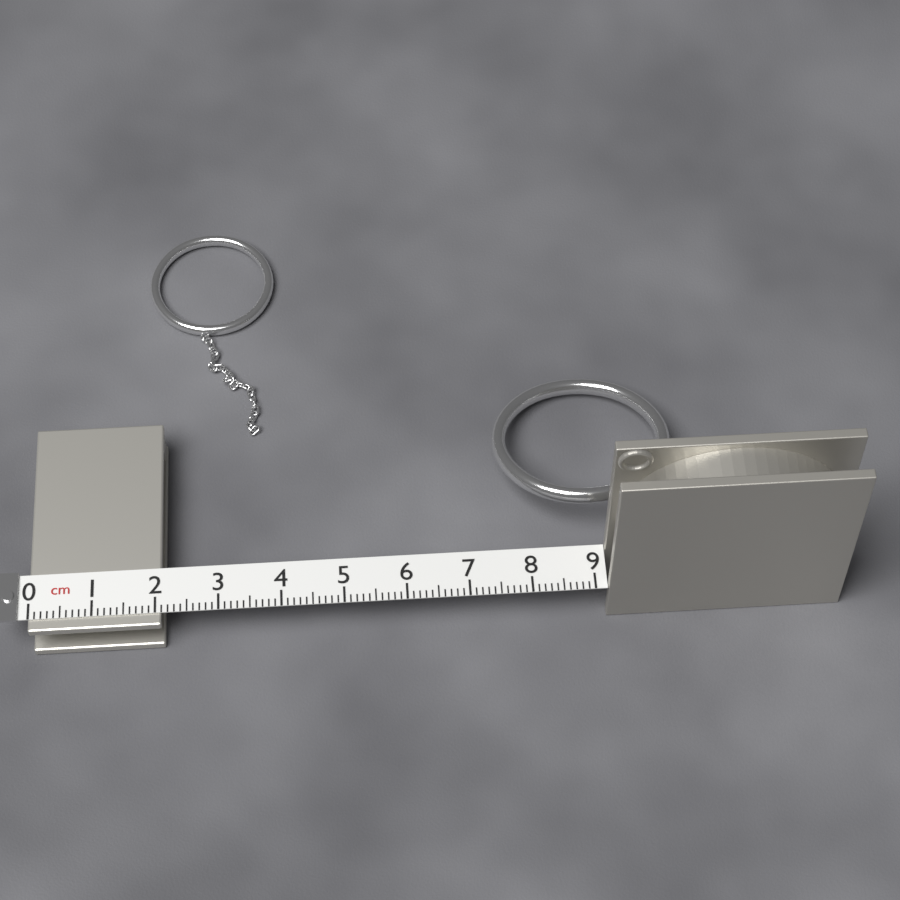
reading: 2.1 cm
